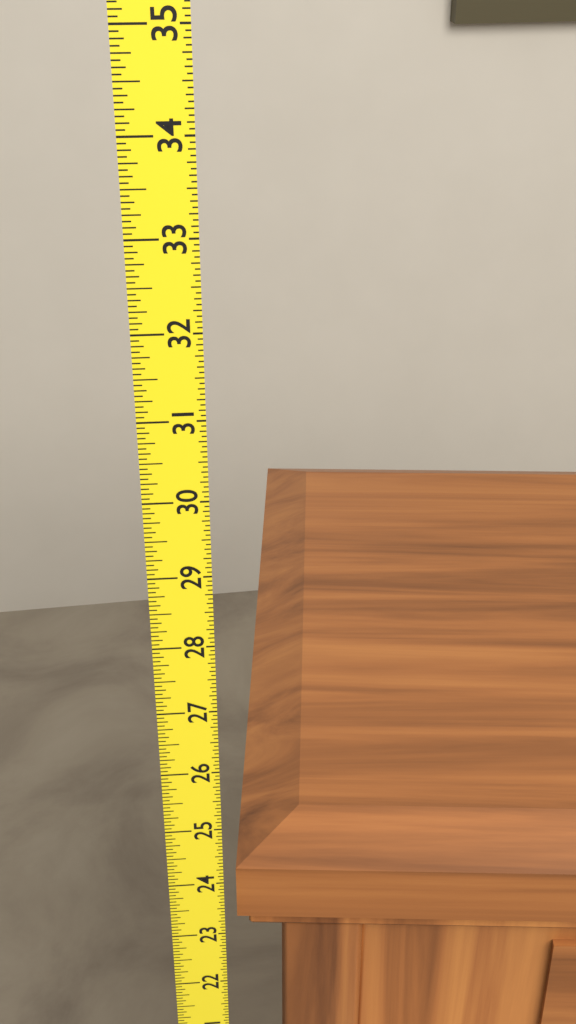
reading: 24.3125 (no unit)
